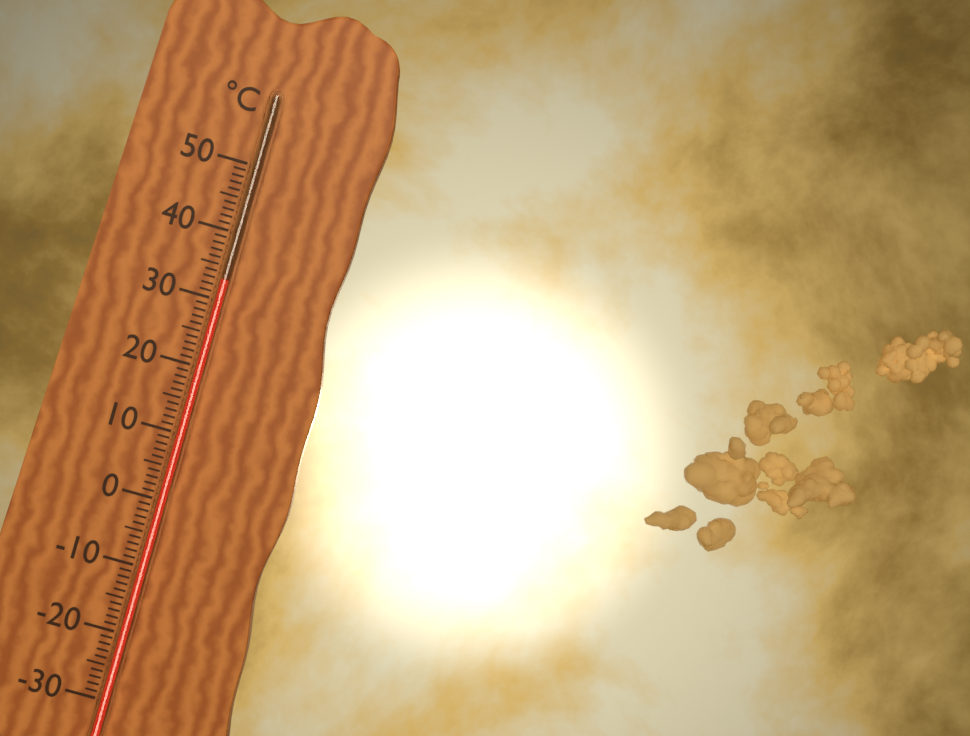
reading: 33 °C
